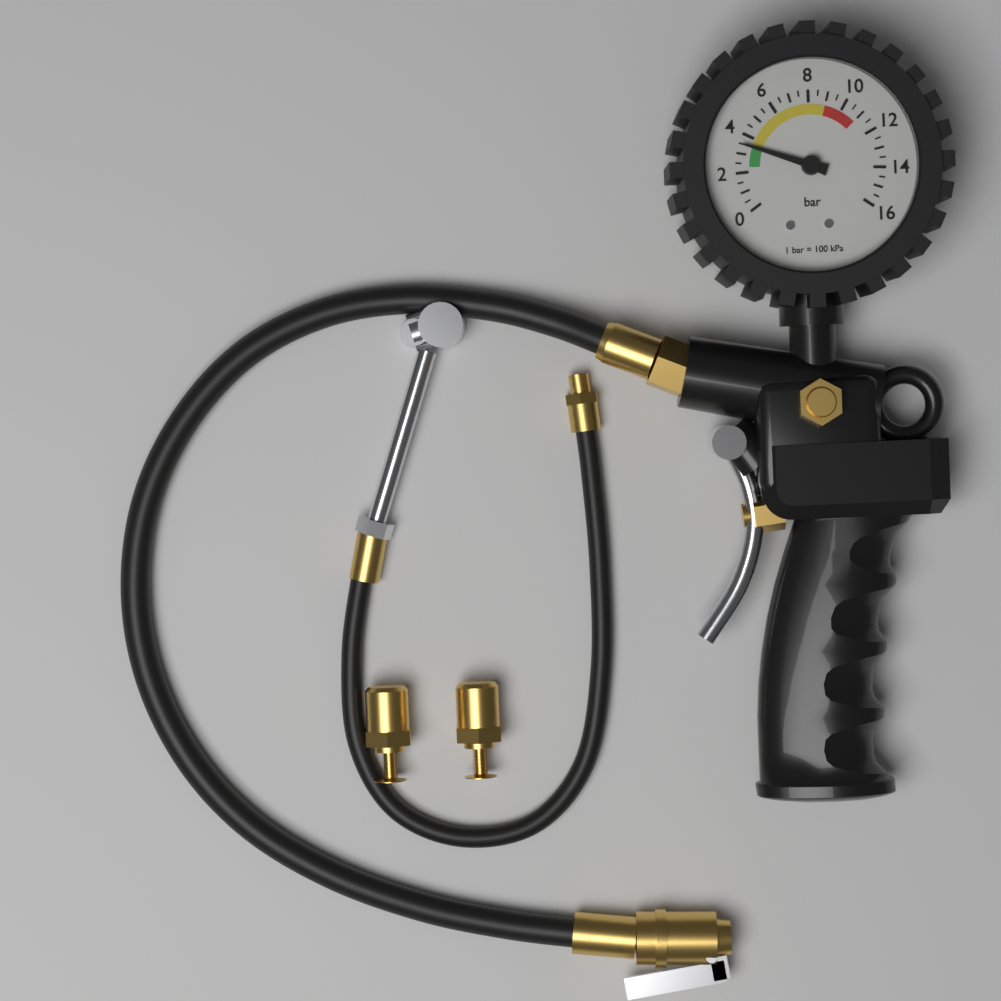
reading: 3.5 bar
